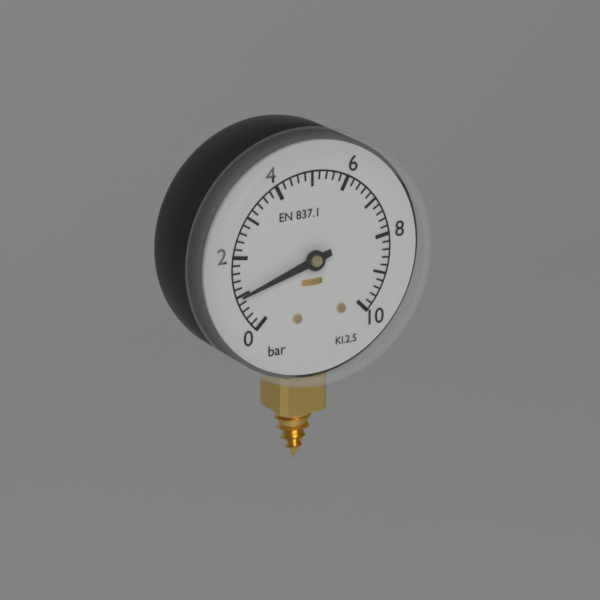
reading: 1.0 bar
